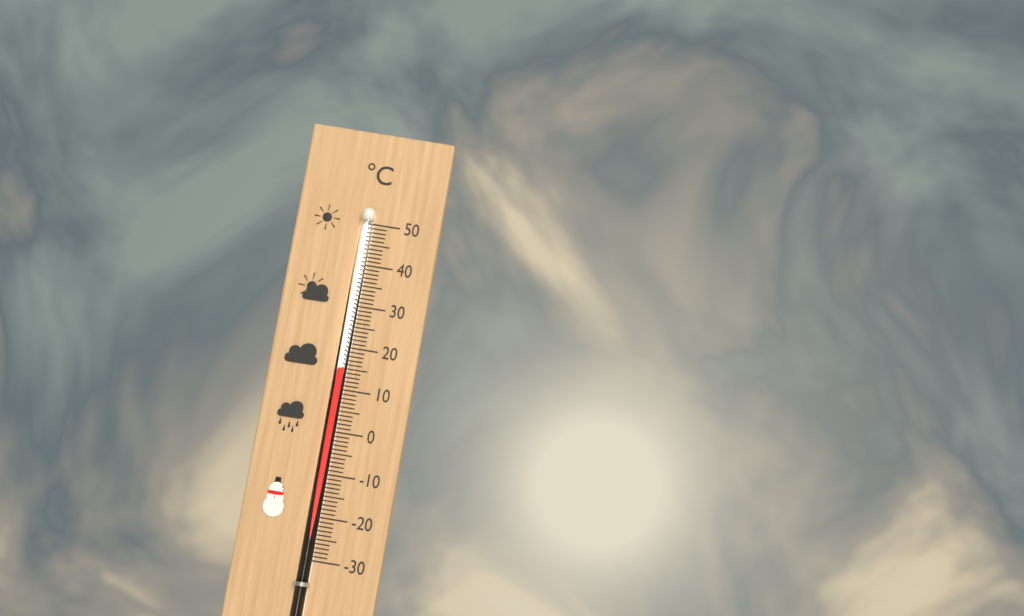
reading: 15 °C
